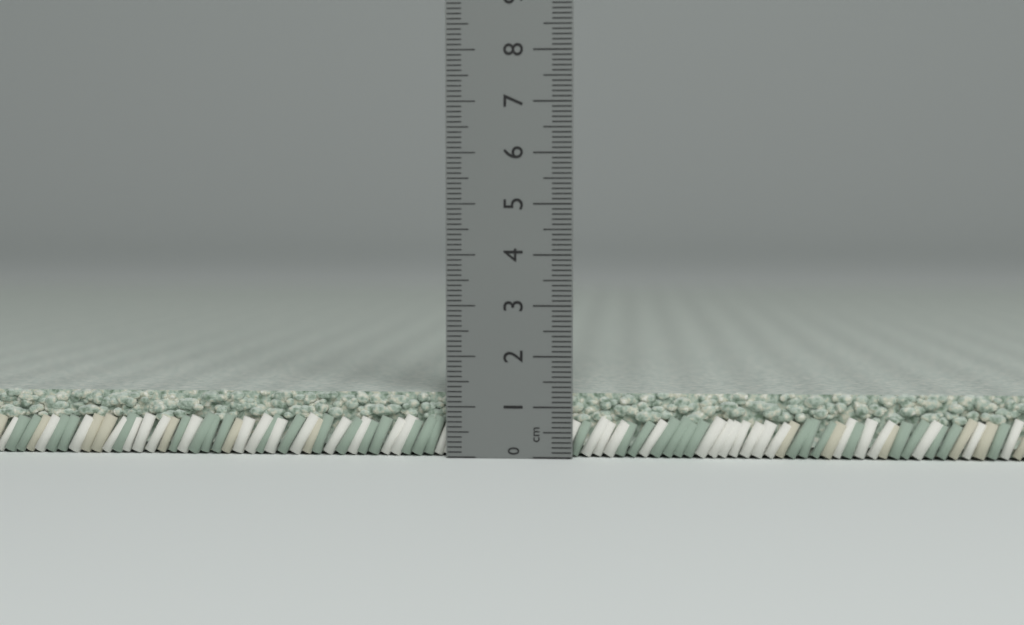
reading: 1.3 cm
